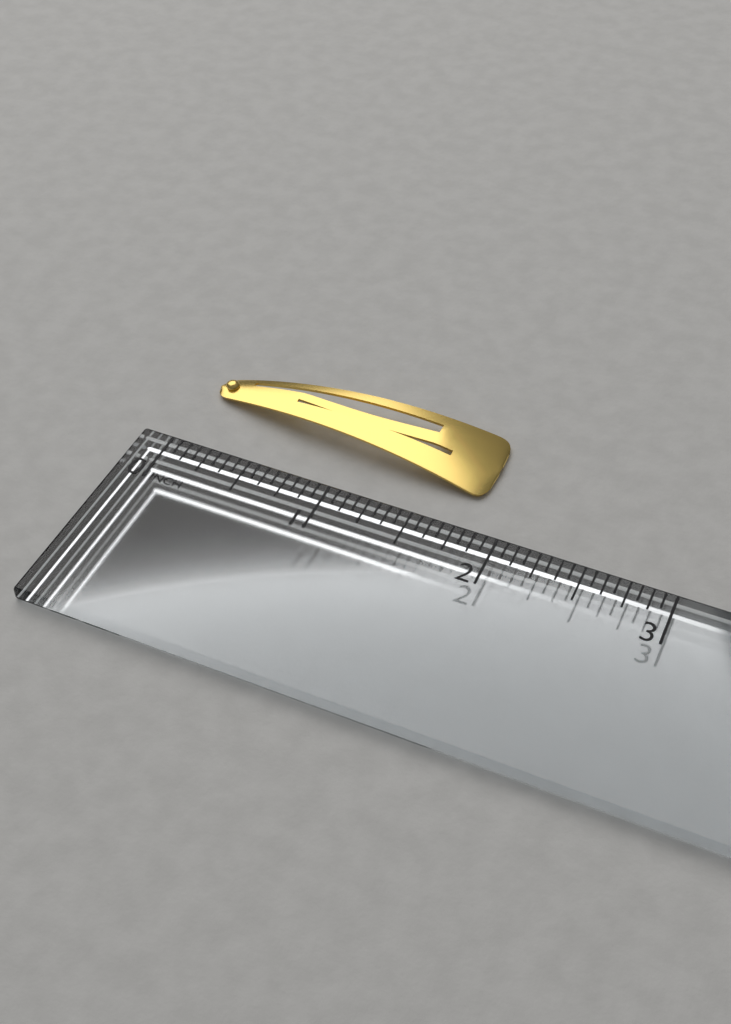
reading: 1.8125 in
